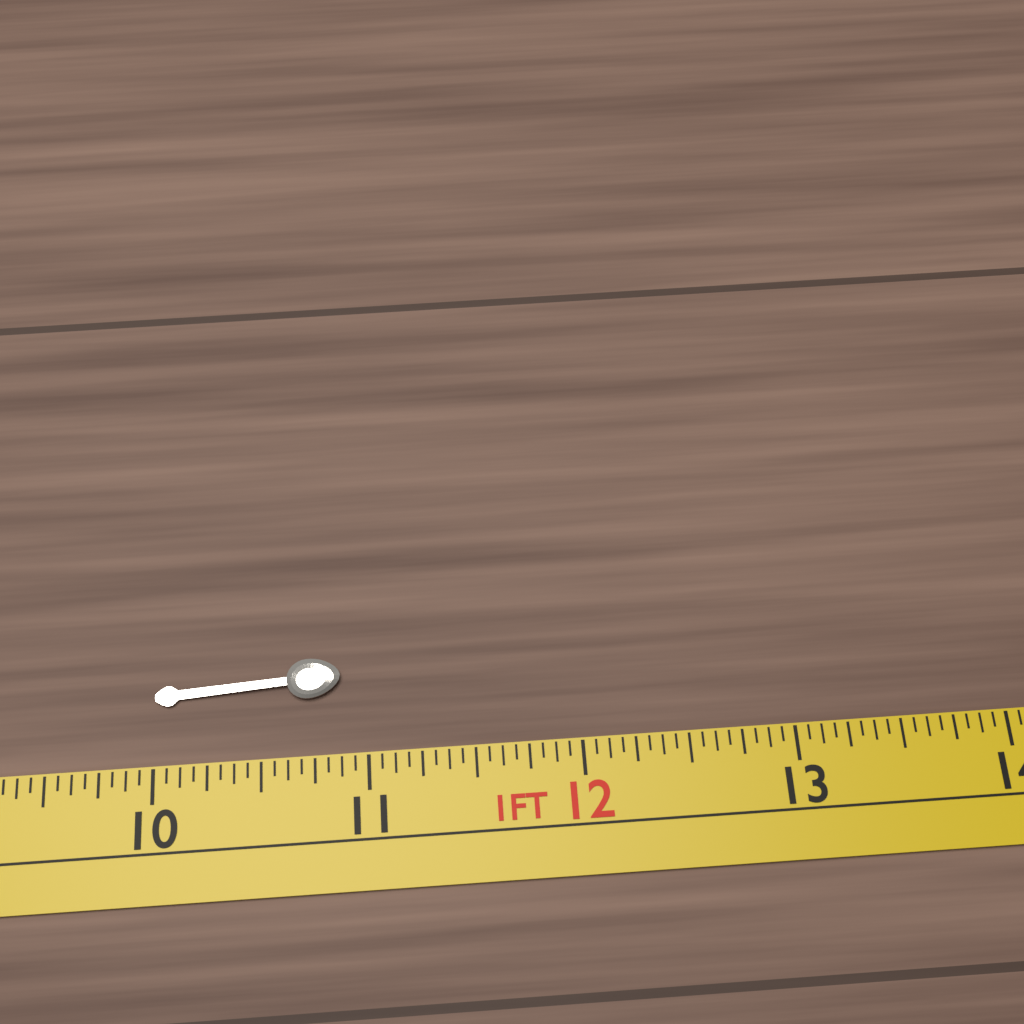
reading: 10.8750 in
